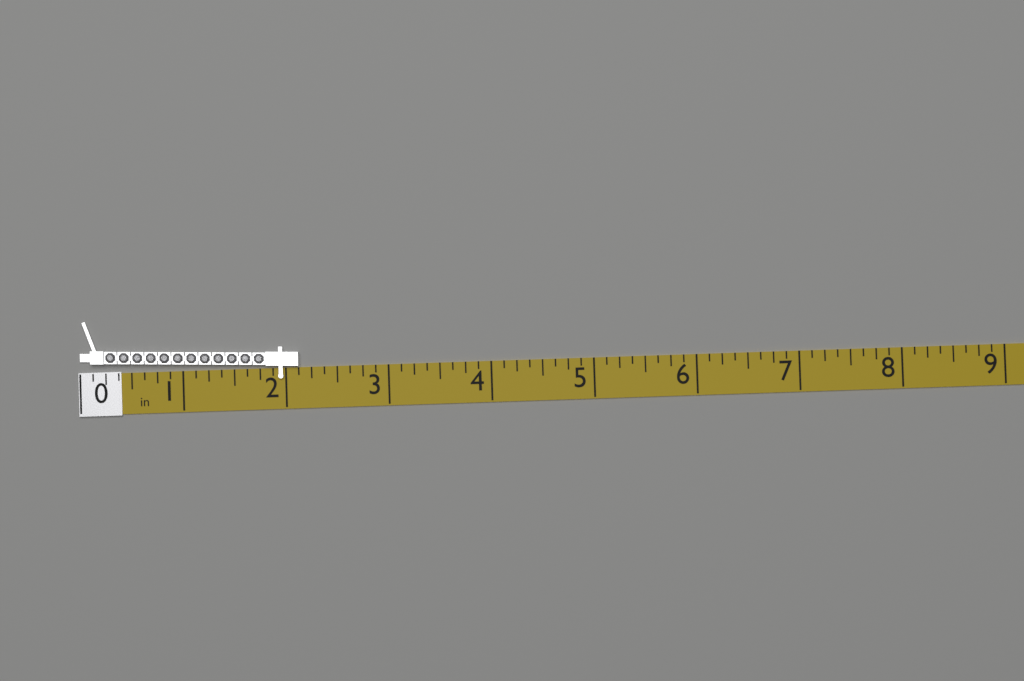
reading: 2.125 in
